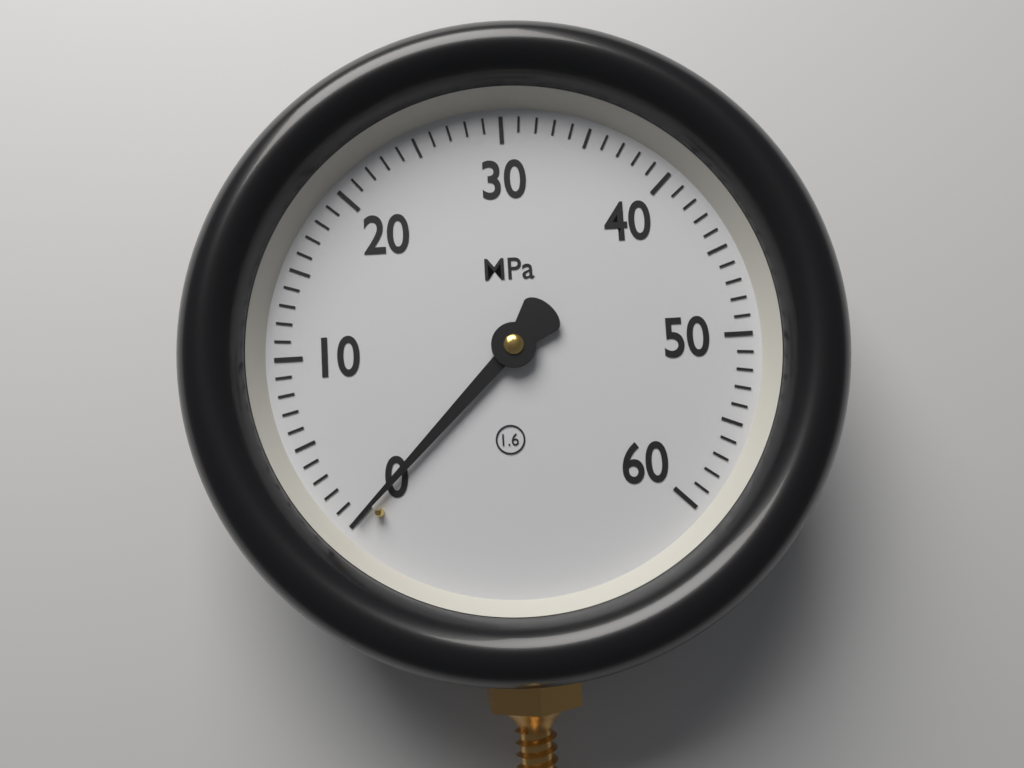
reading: 0 MPa
